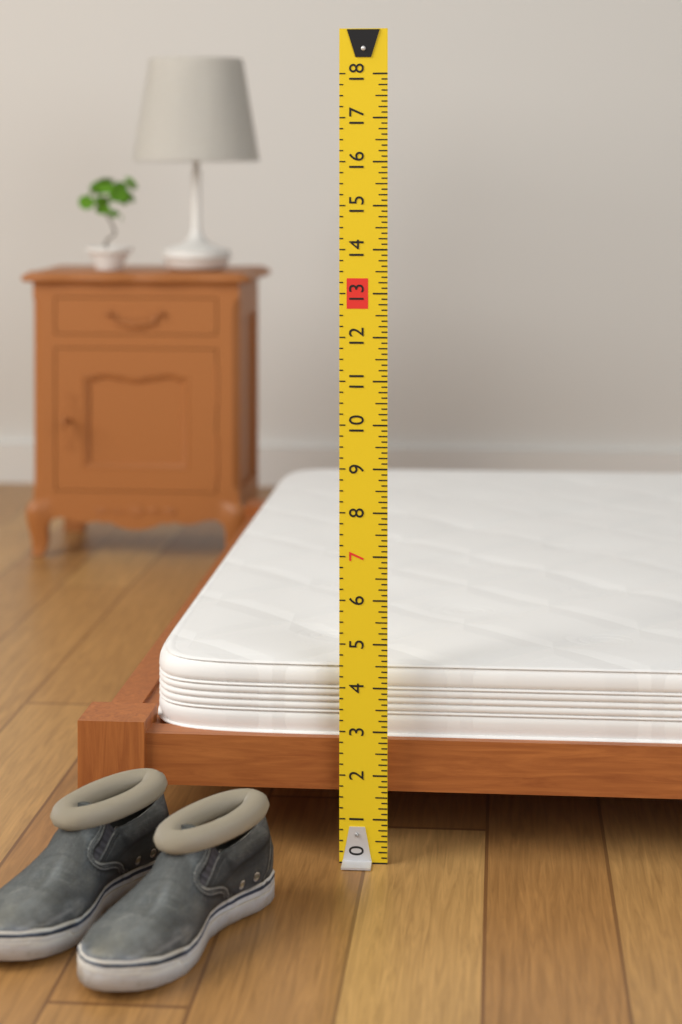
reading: 4.375 (no unit)
